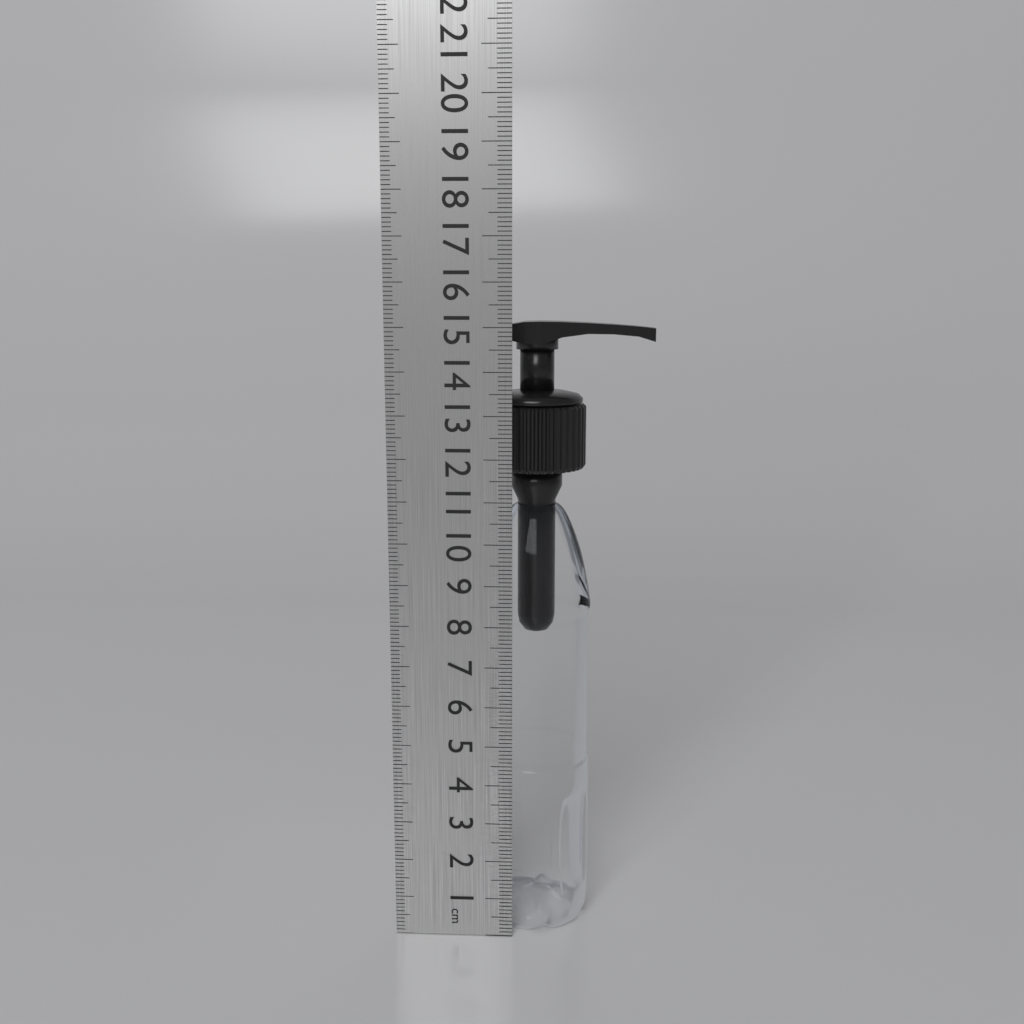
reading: 15.1 cm
